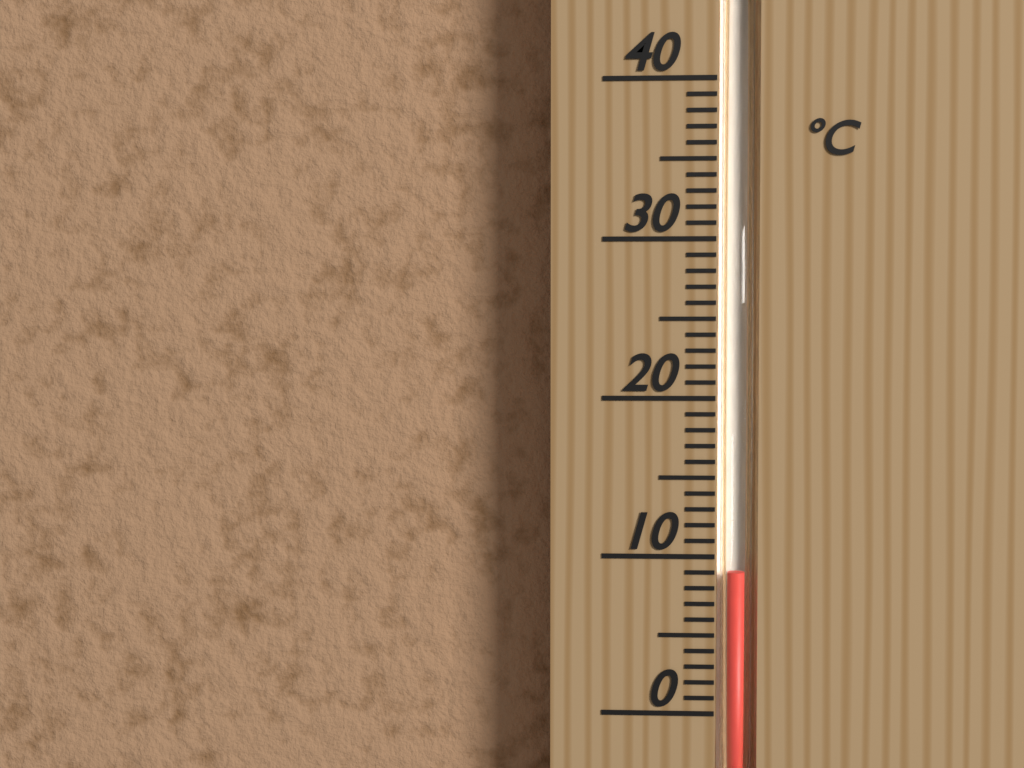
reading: 9 °C
